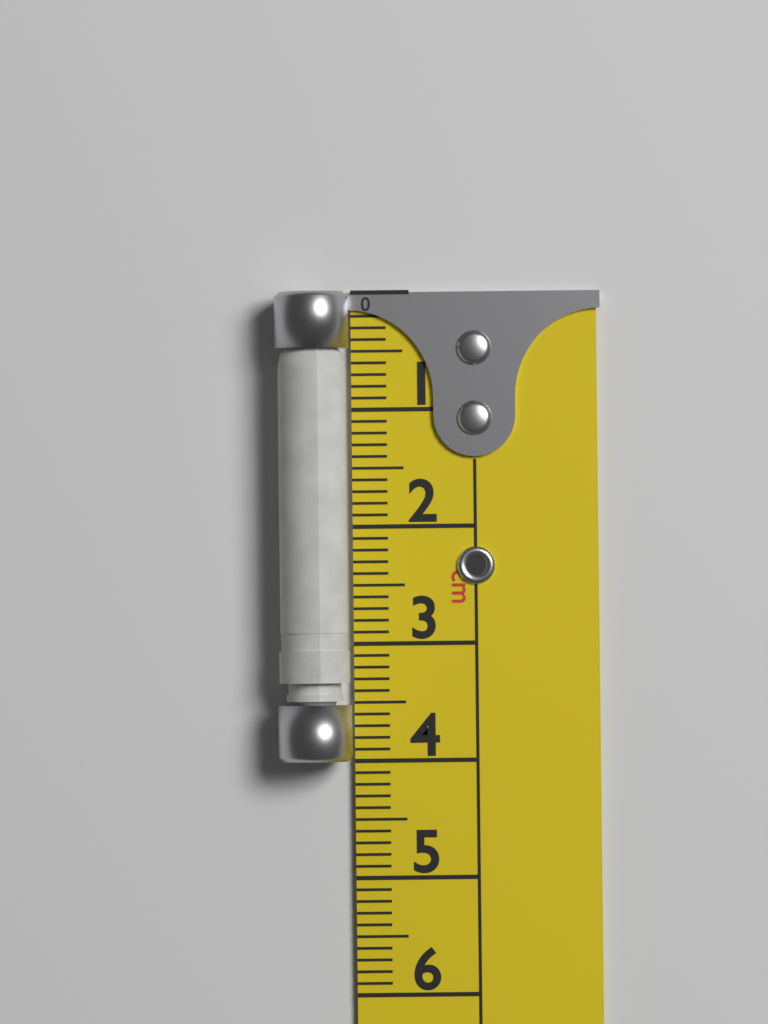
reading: 4.0 cm
